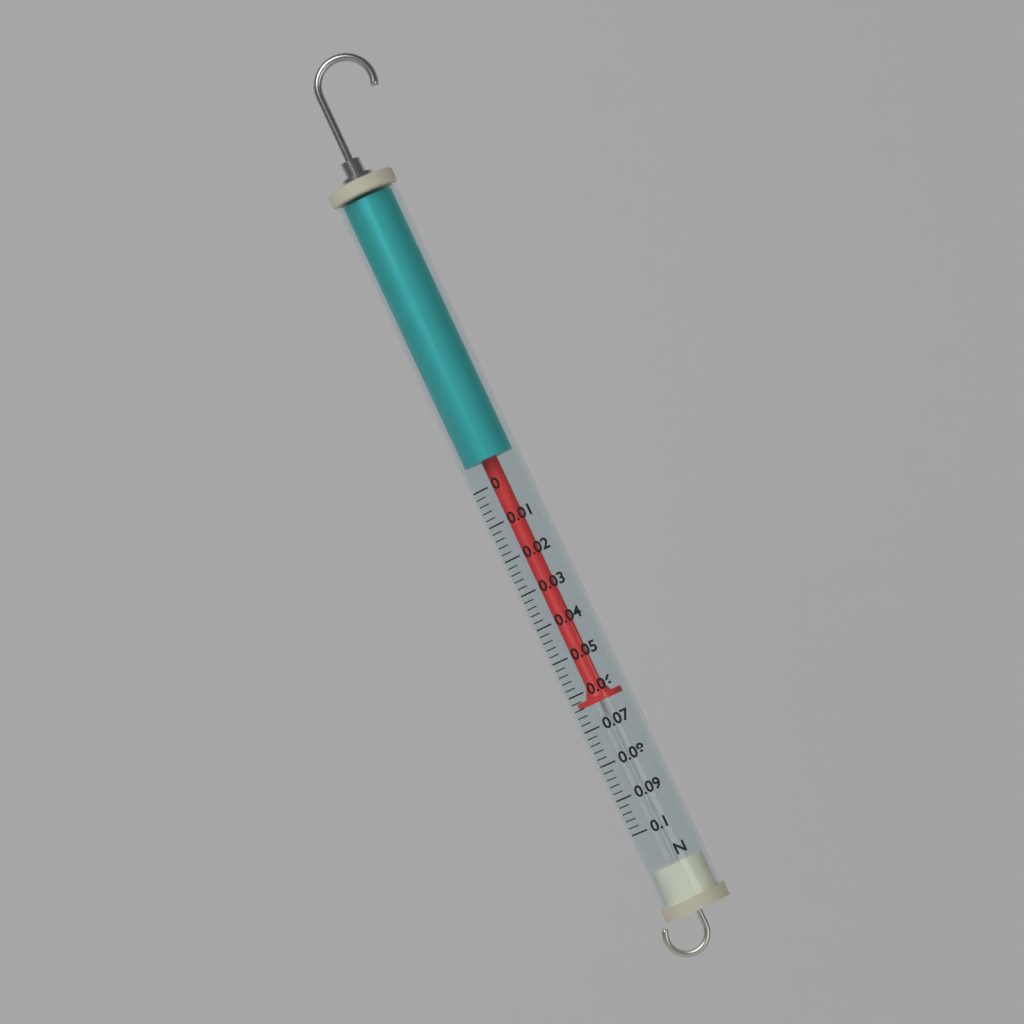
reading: 0.064 N
